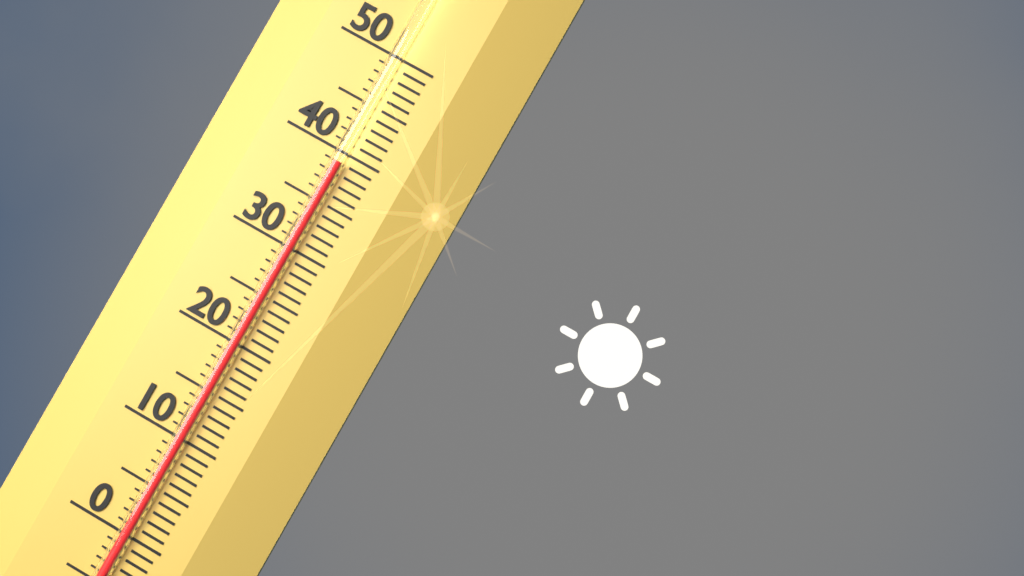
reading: 39 (no unit)
